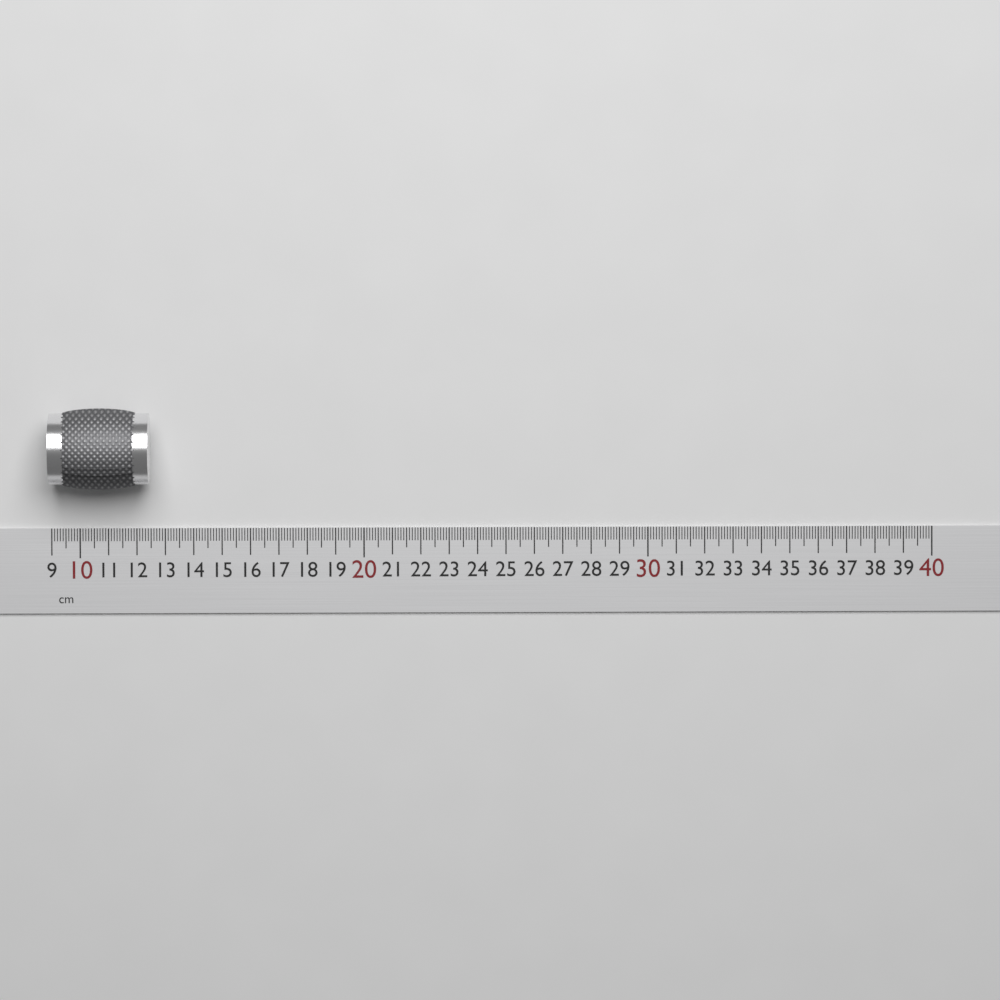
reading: 12.5 cm
